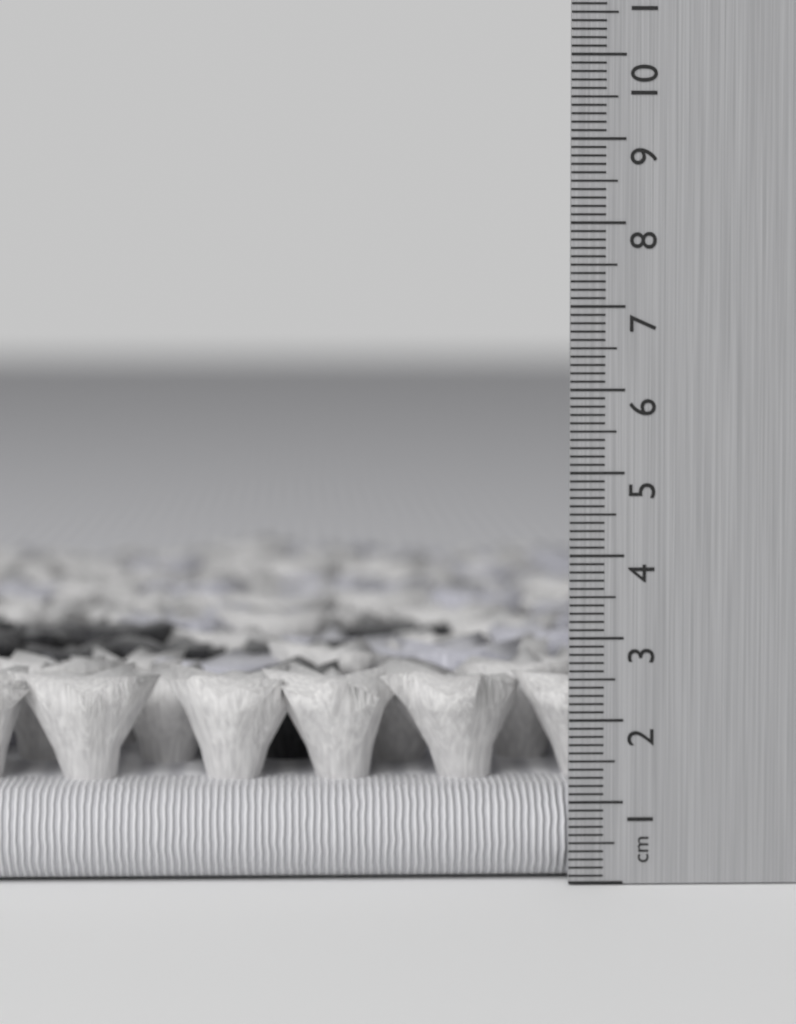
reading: 2.5 cm
